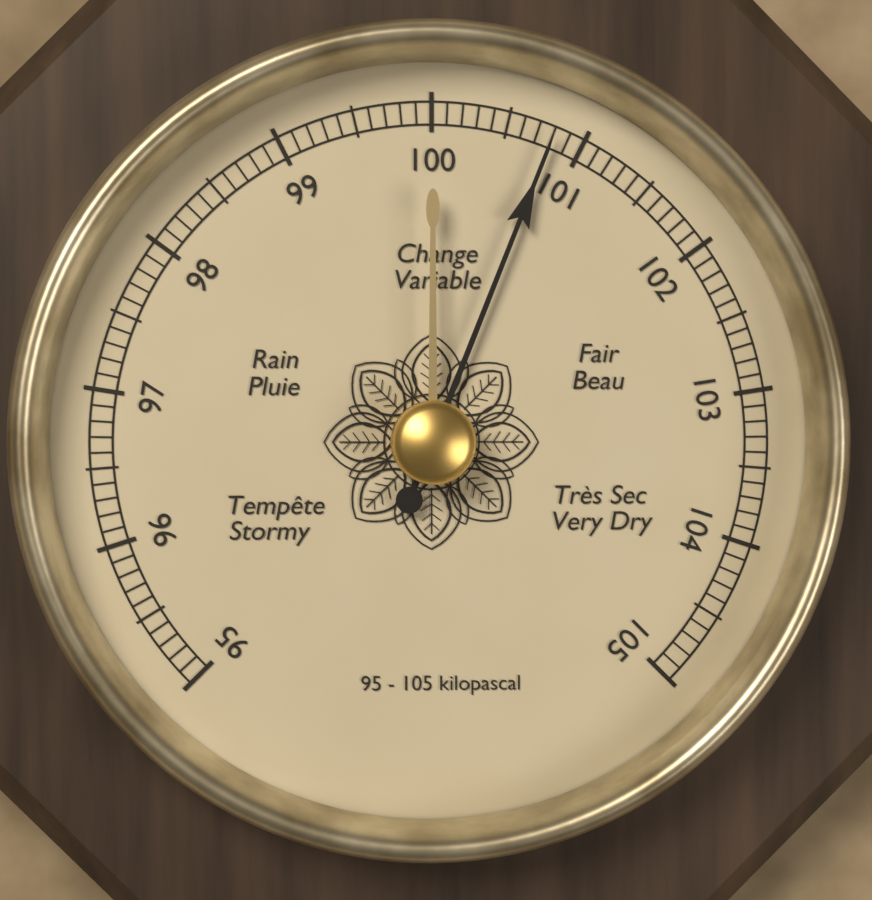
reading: 100.8 kPa
